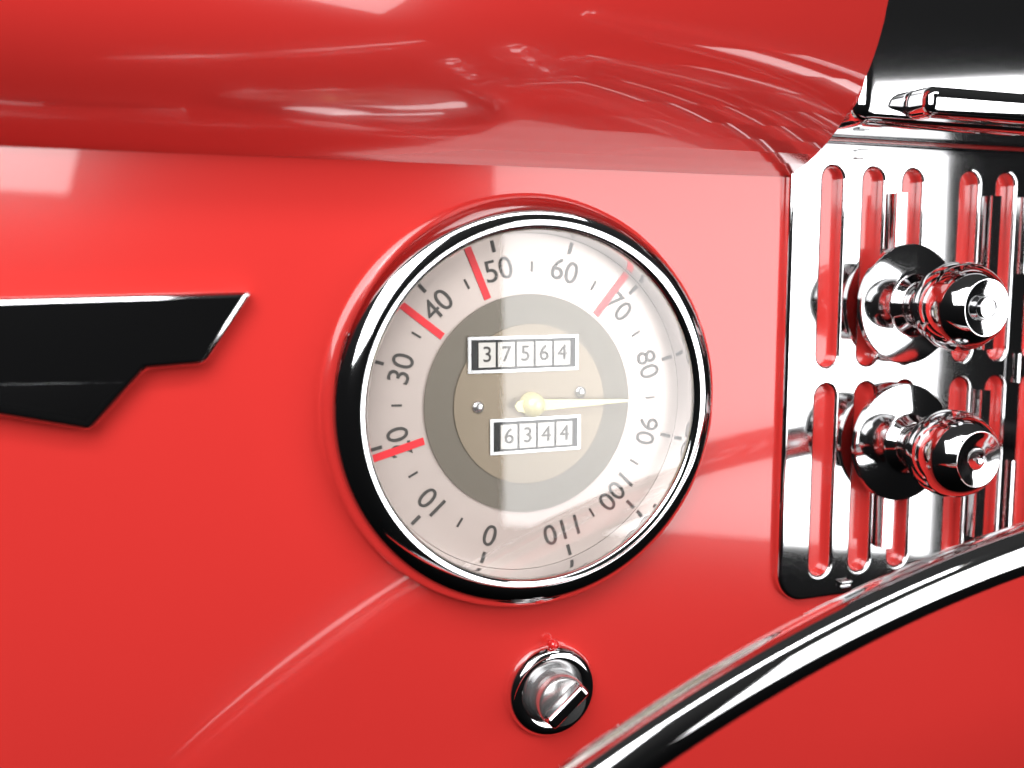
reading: 85 mph
